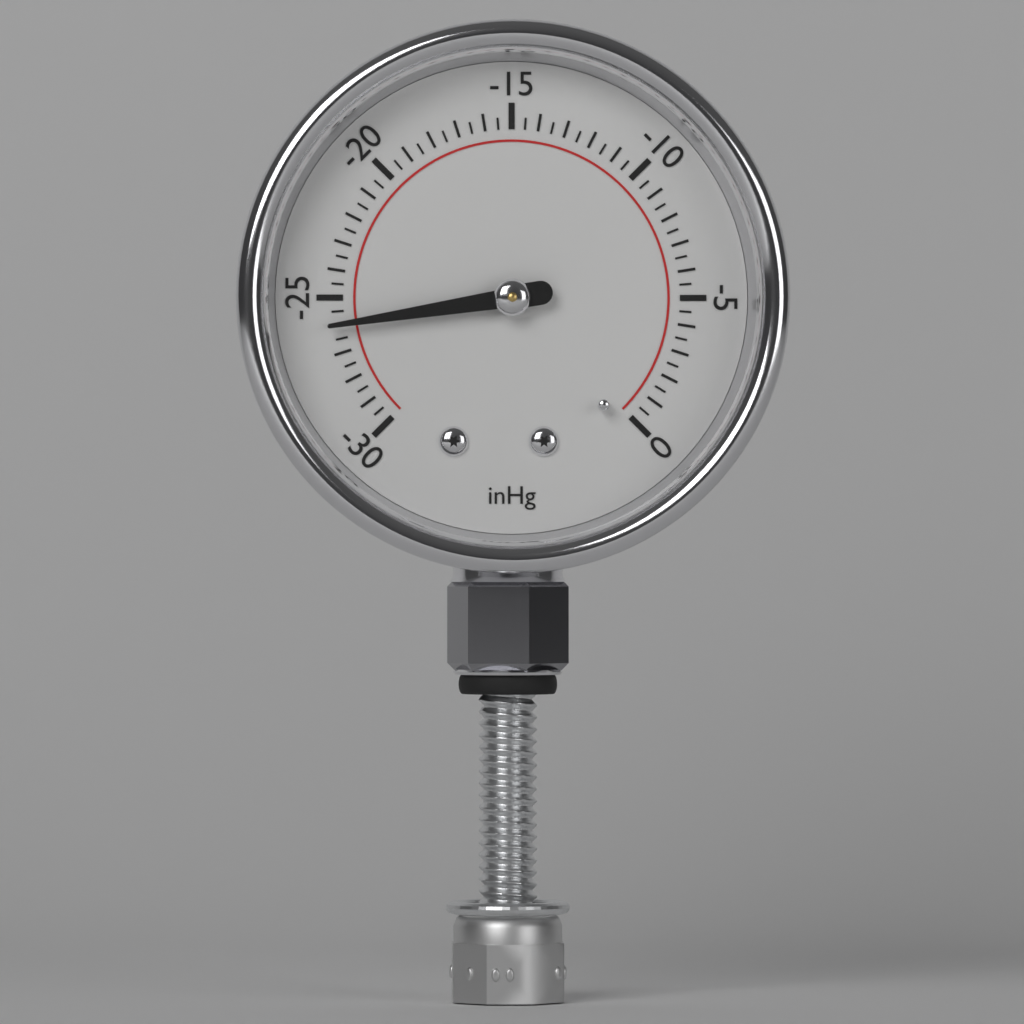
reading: -26.0 inHg
